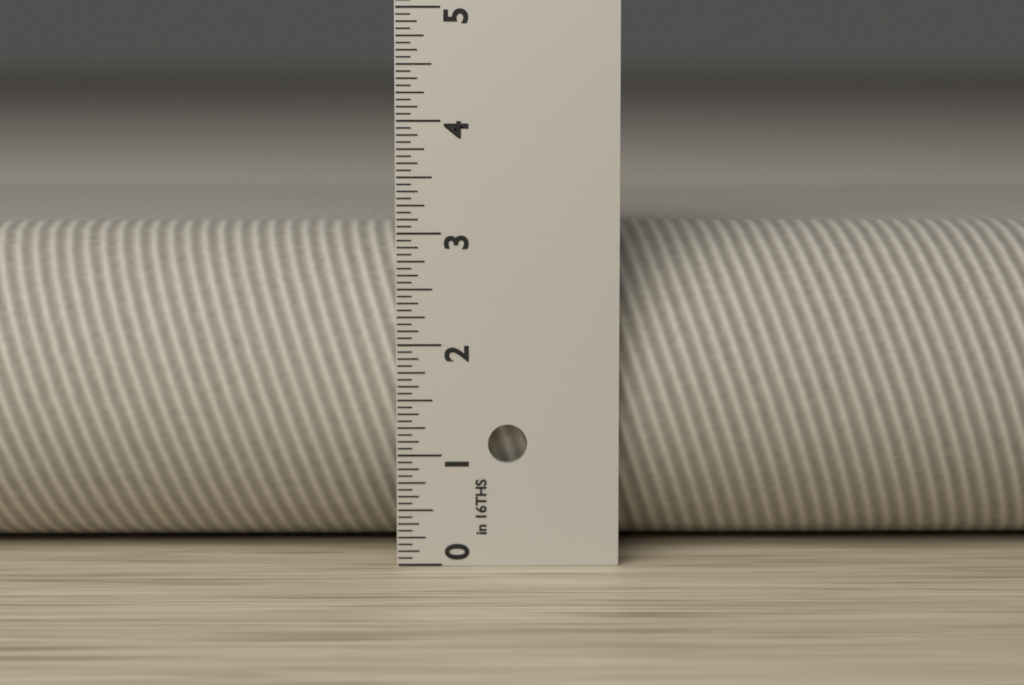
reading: 3.0000 in
